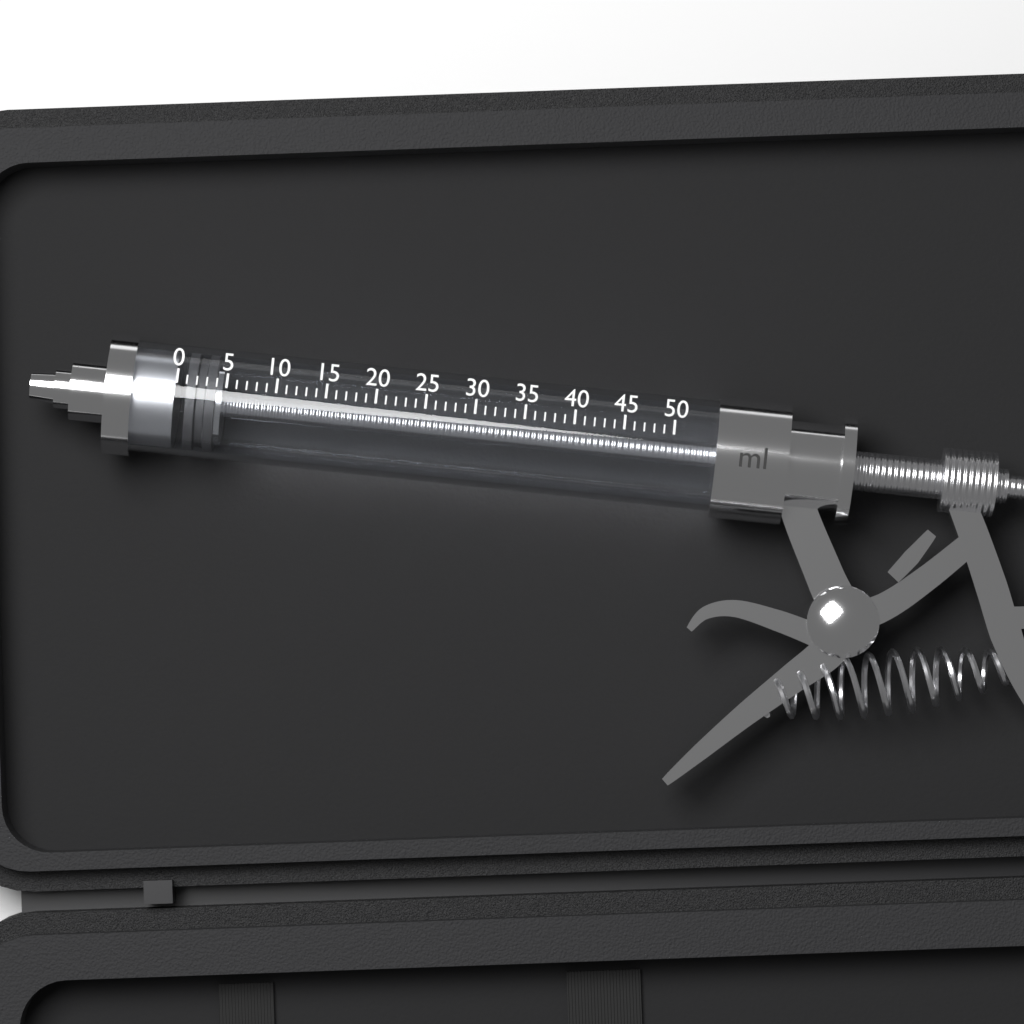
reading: 1 ml
